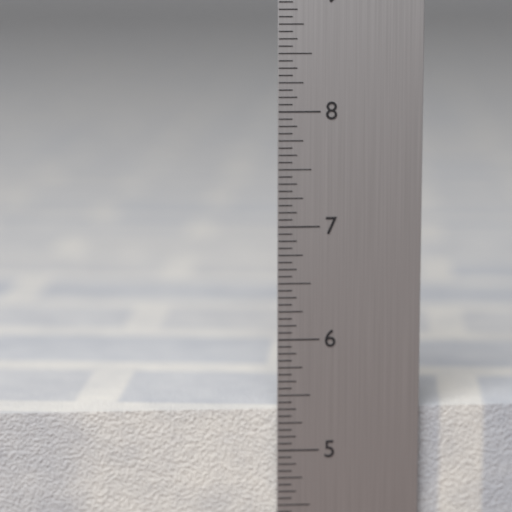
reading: 5.3750 in
